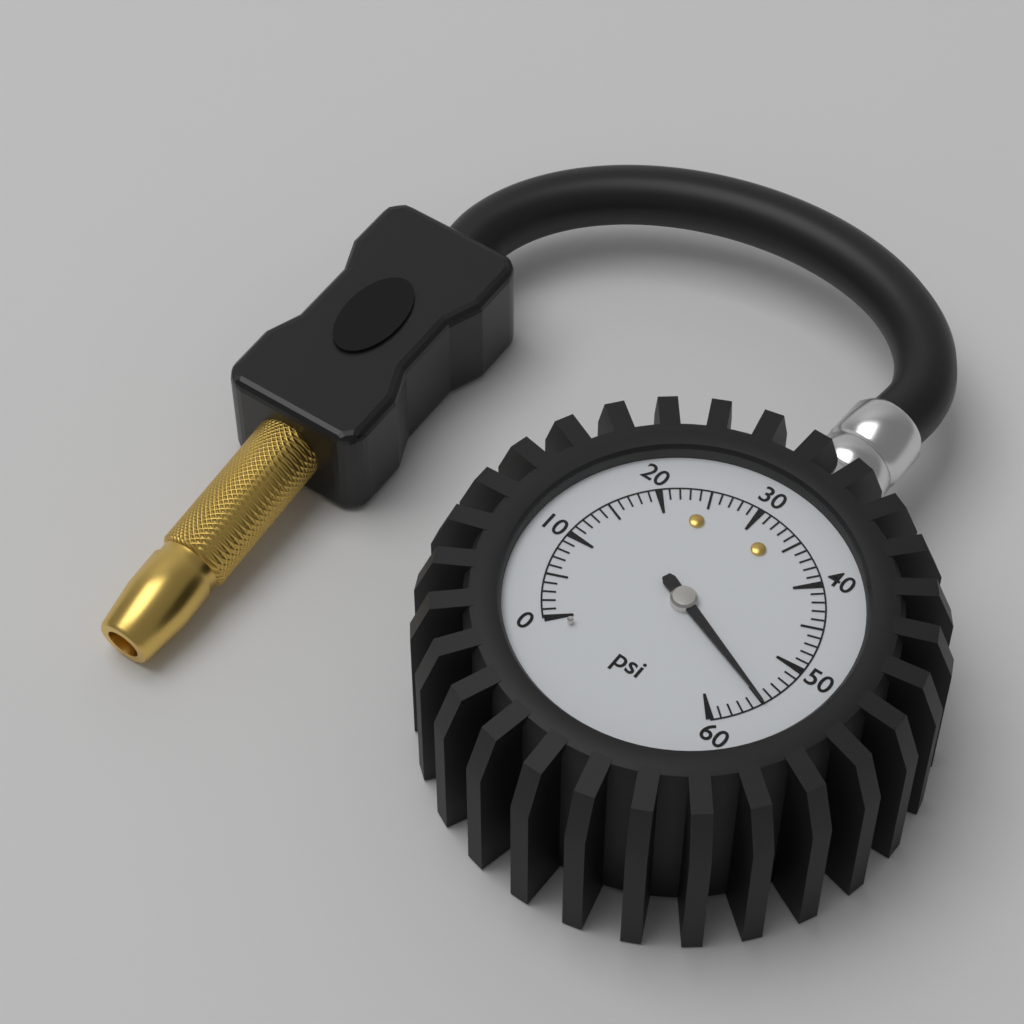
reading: 55 psi
